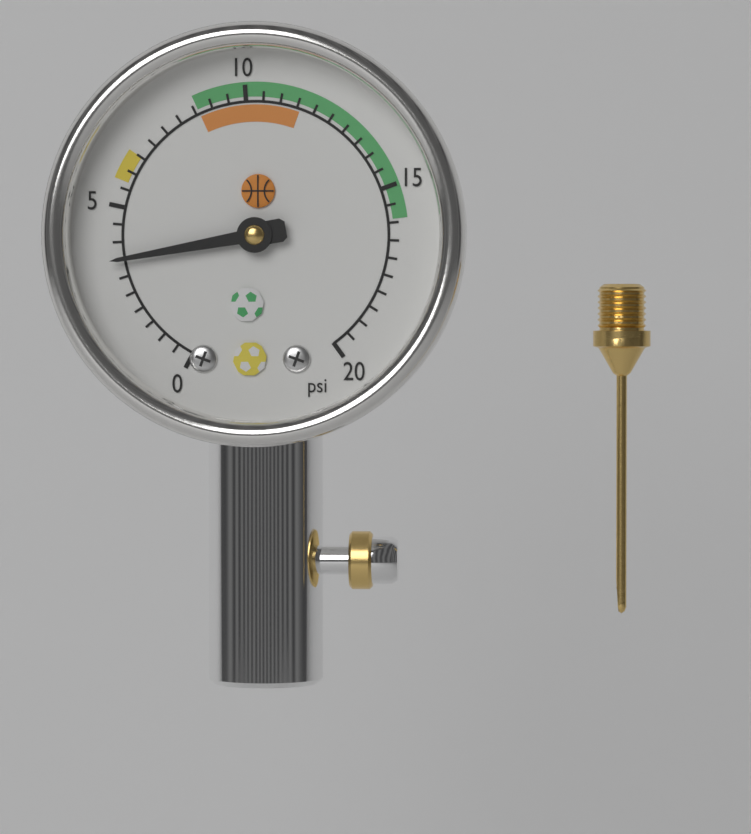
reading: 3.5 psi
